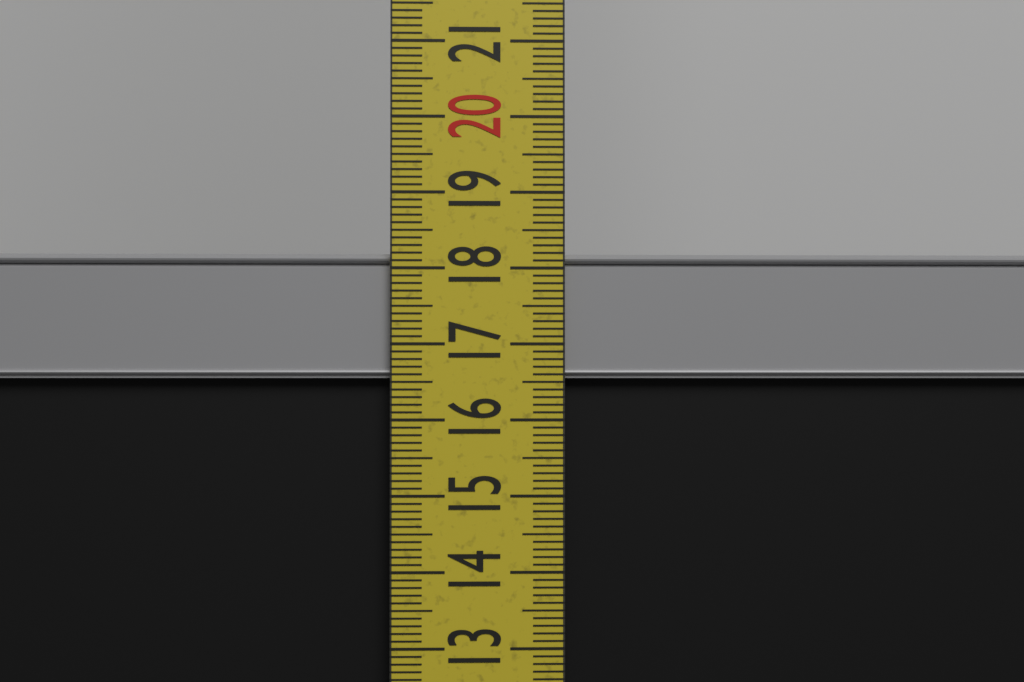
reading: 18.2 cm
